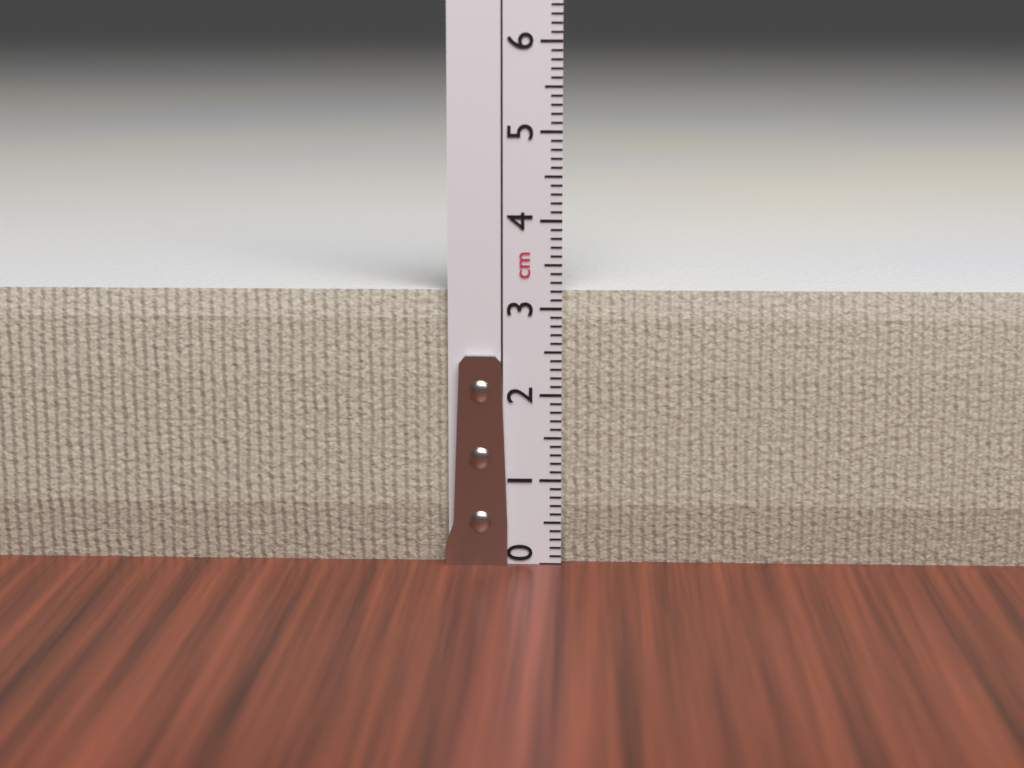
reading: 3.2 cm
